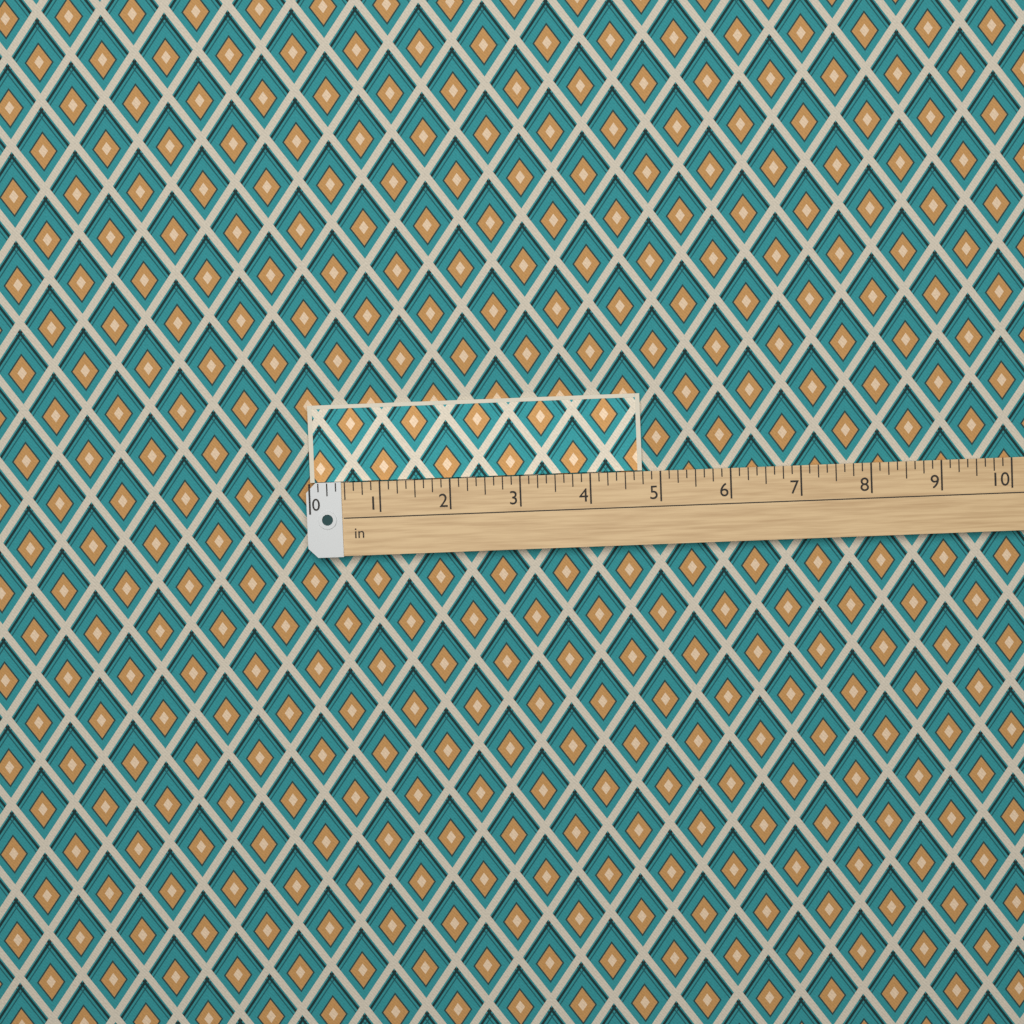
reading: 4.750 in
